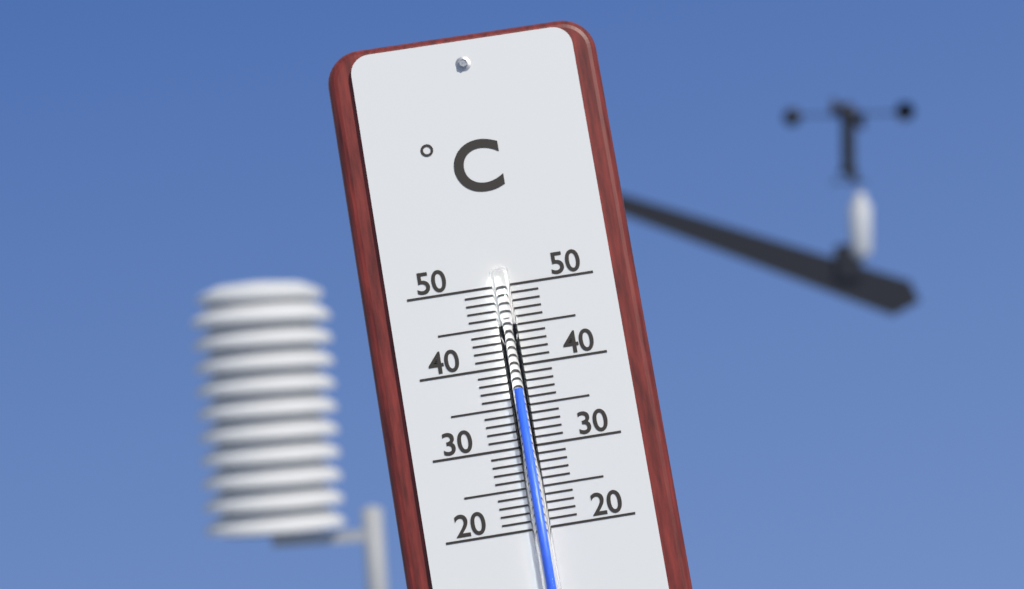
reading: 37 °C
